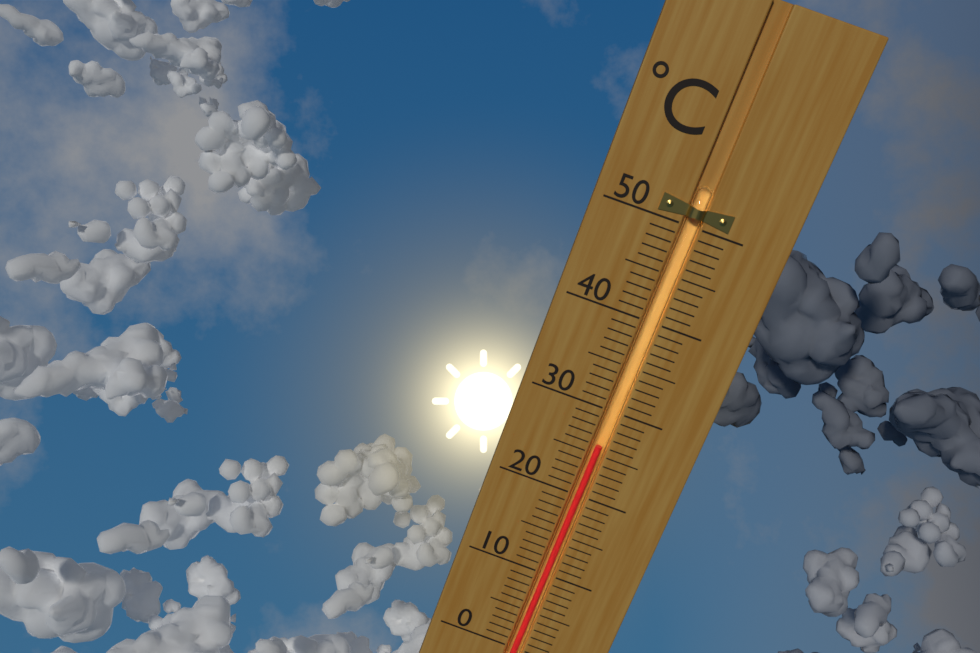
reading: 26 °C
